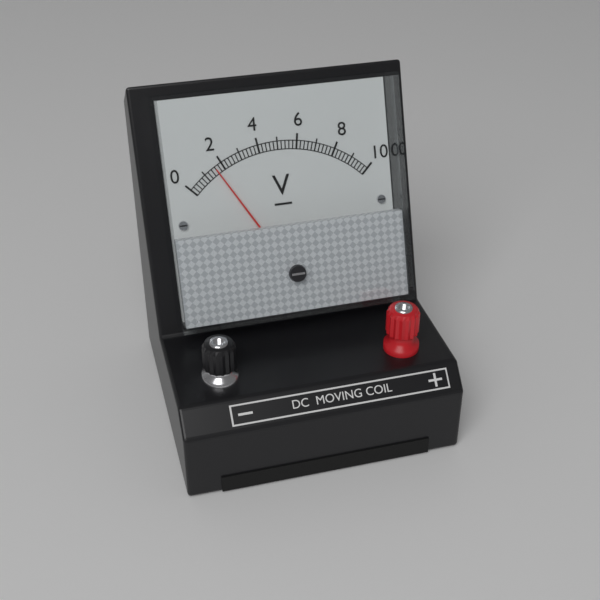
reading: 1.6 V
